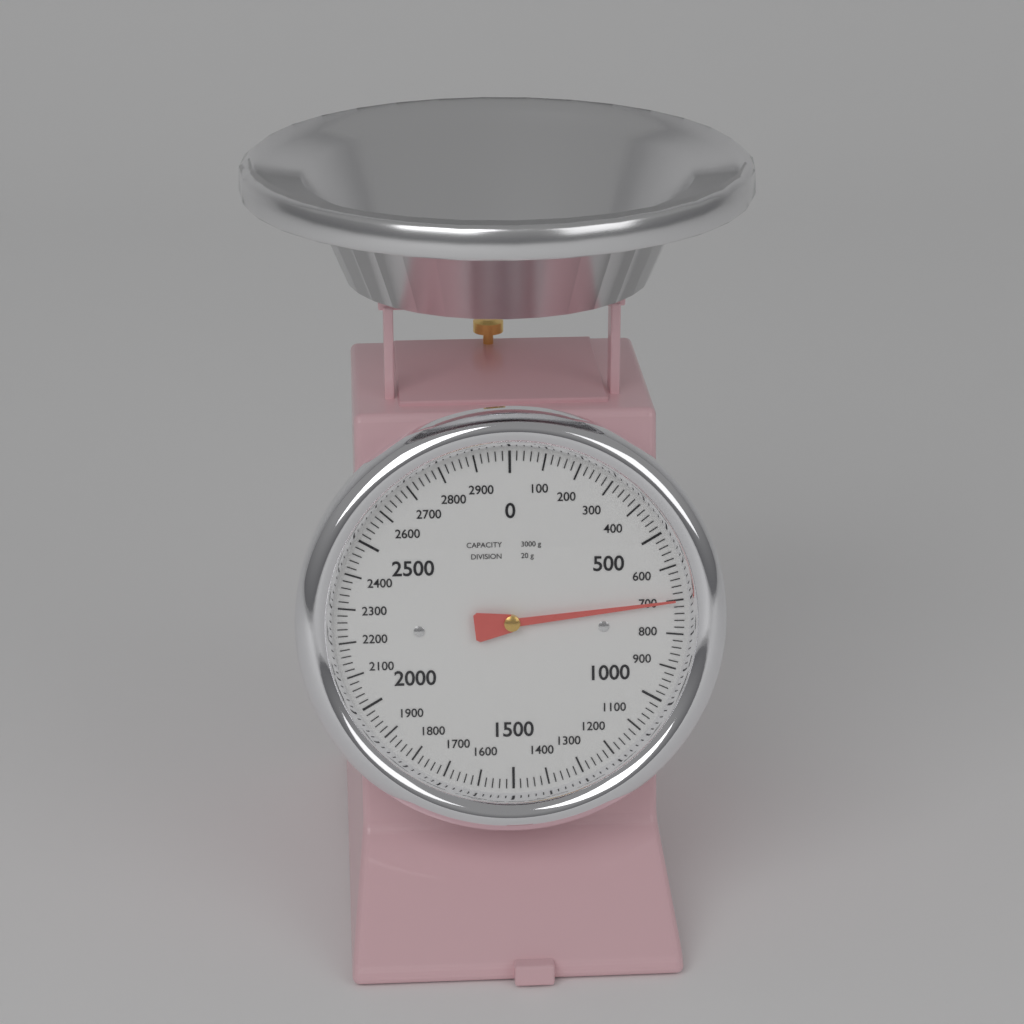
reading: 700 g
